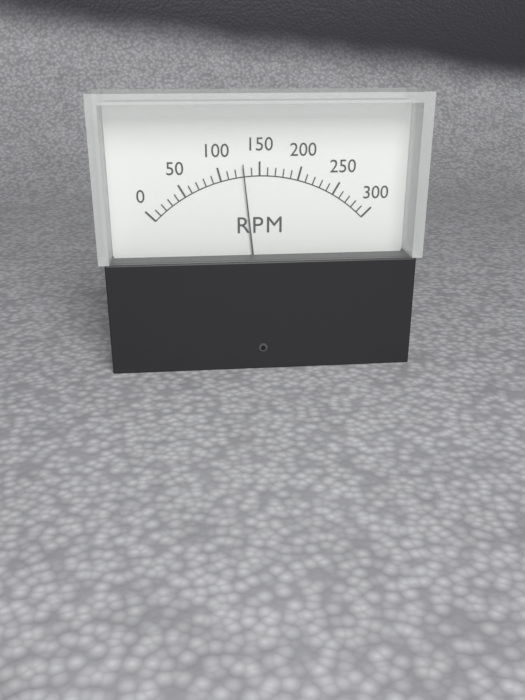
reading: 130 RPM
